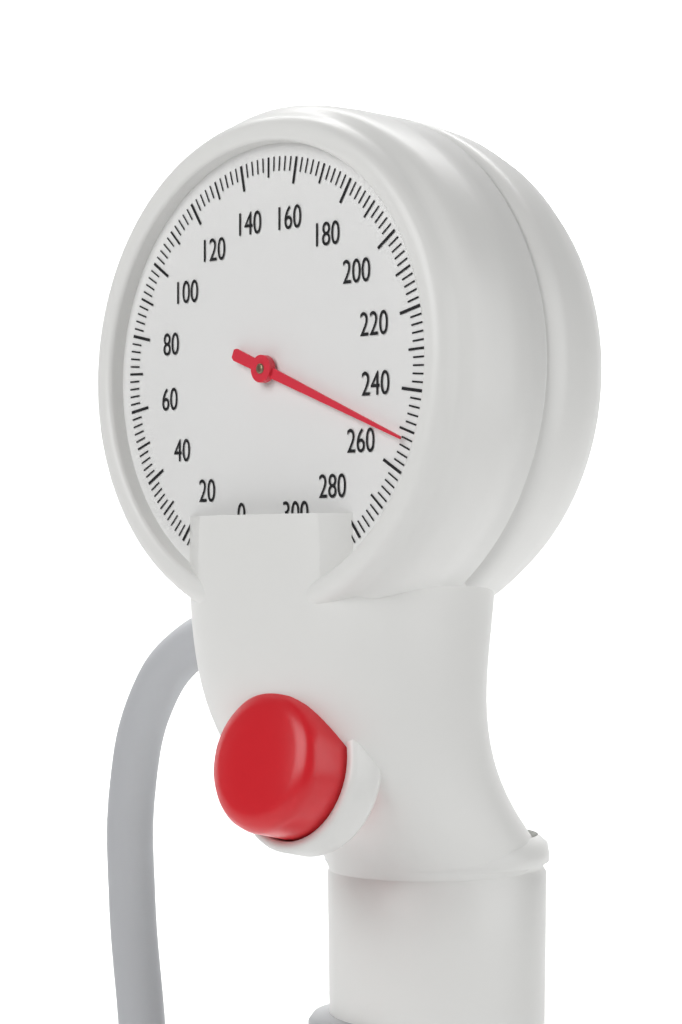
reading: 252 mmHg
